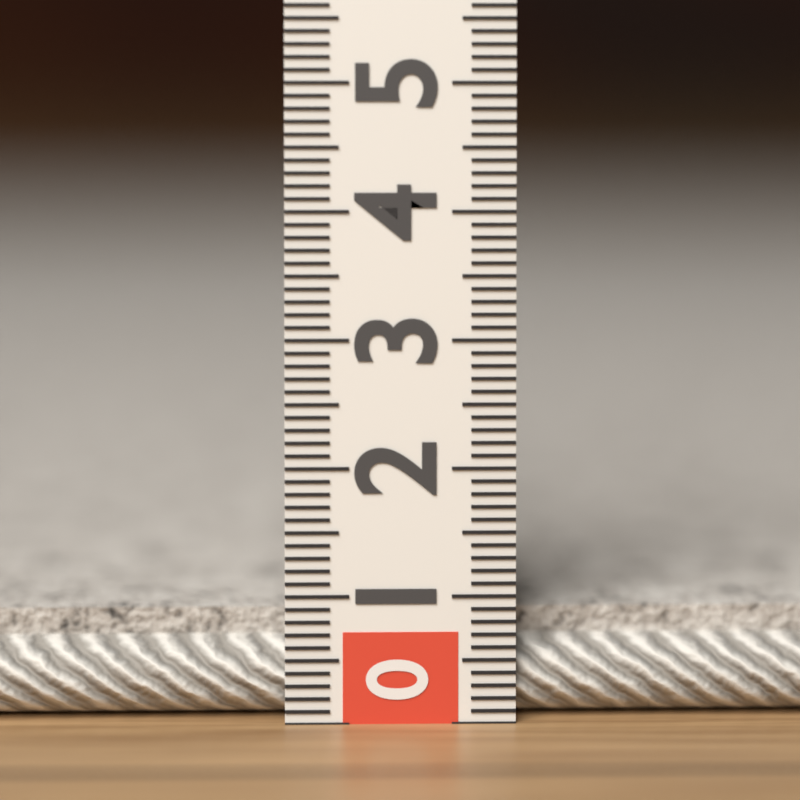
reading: 0.9 (no unit)
